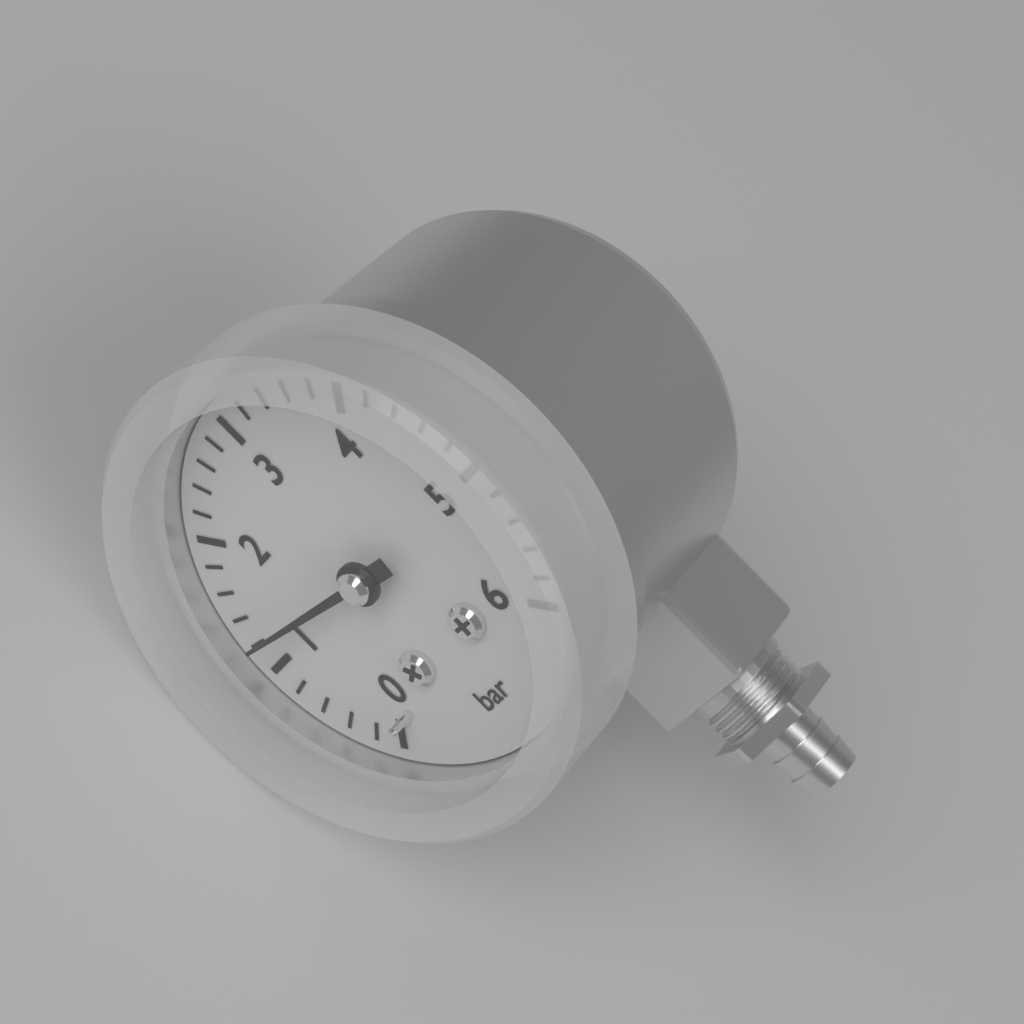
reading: 1.2 bar
